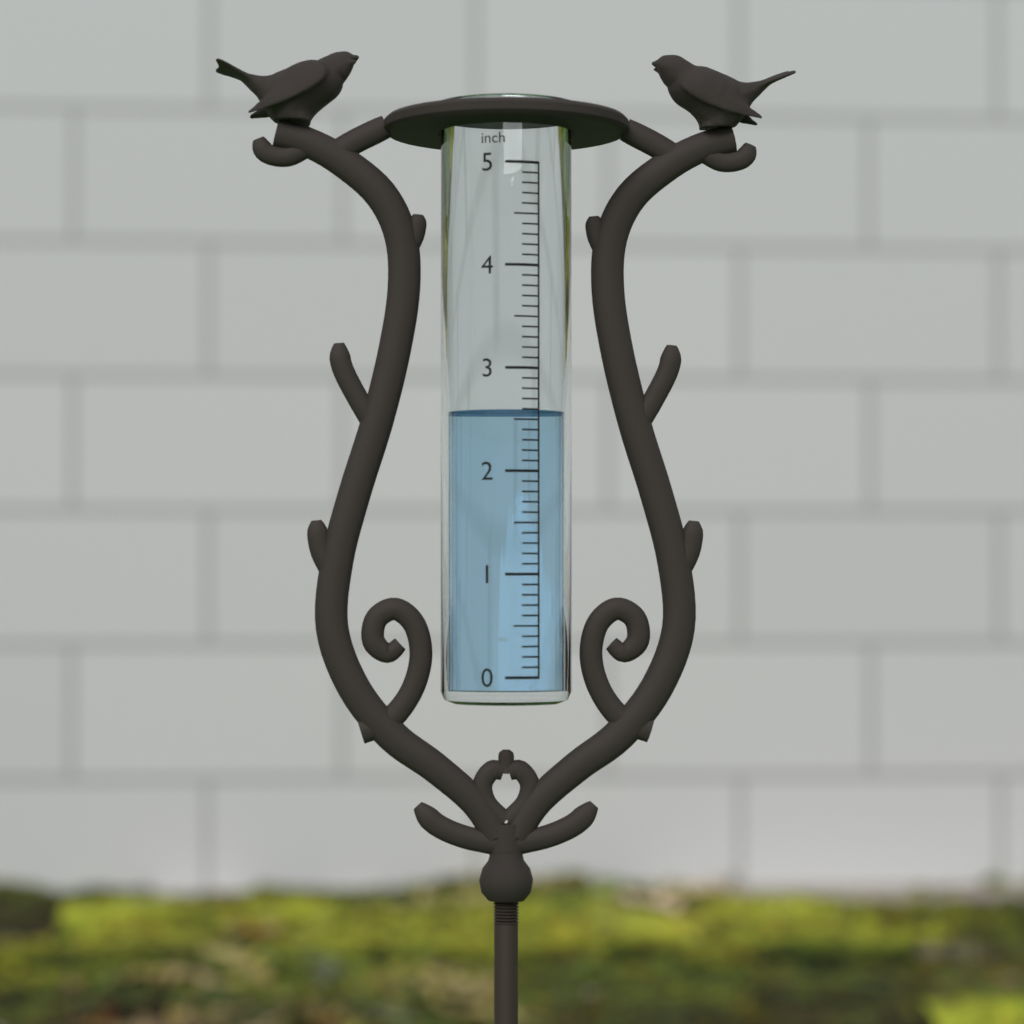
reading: 2.6 inch
